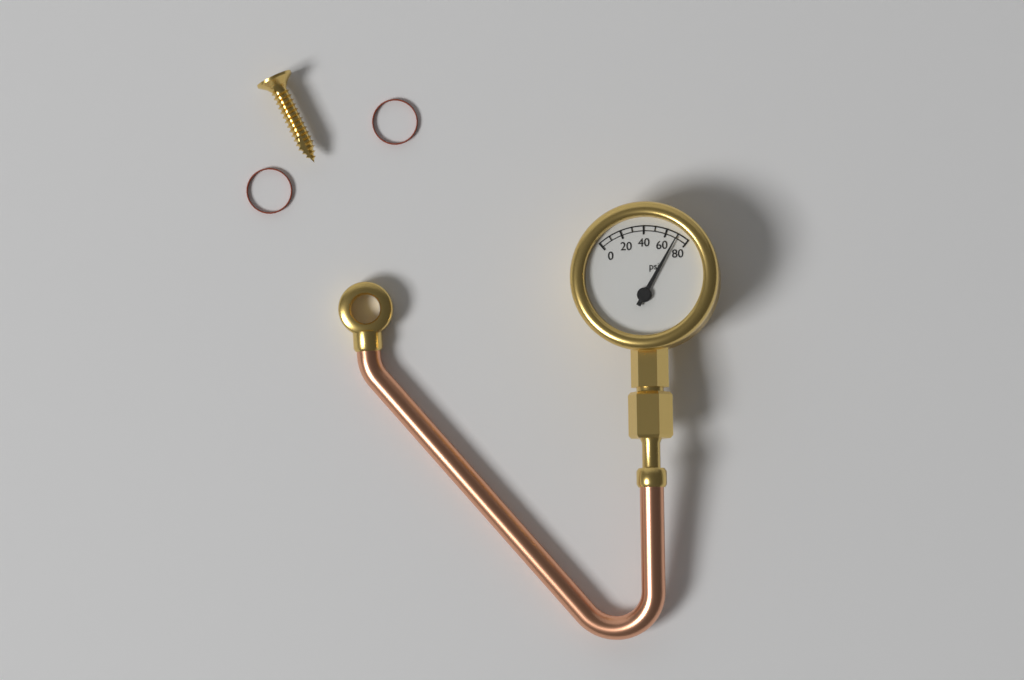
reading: 70 psi
